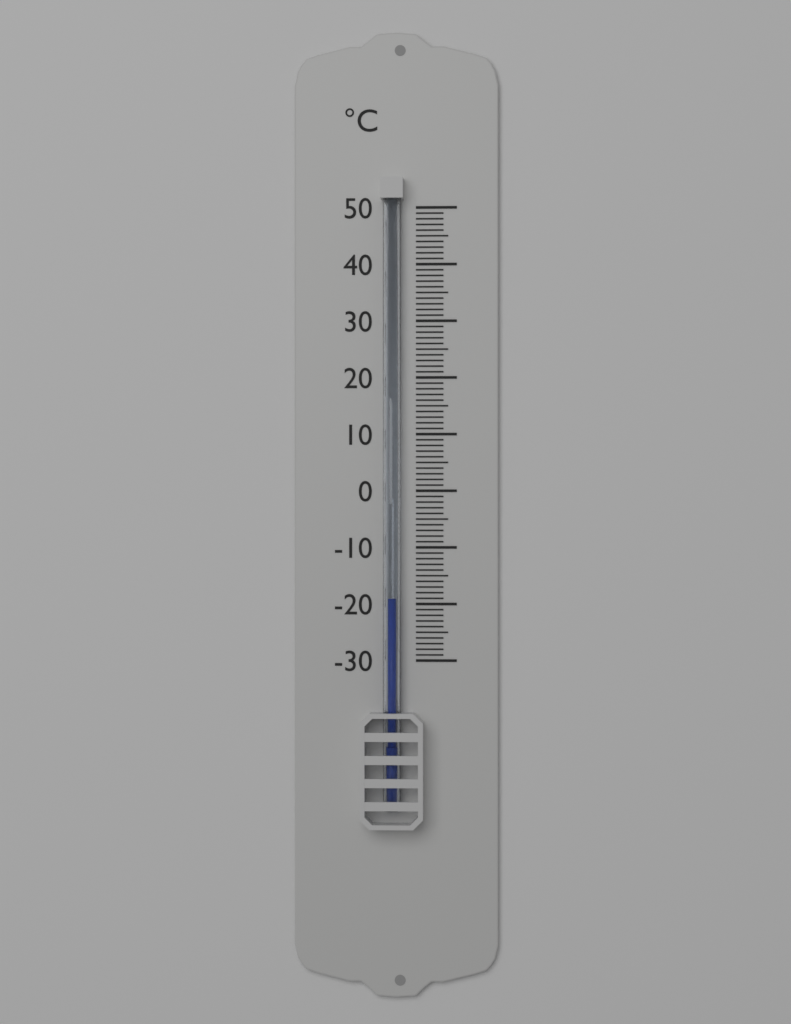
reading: -19 °C
